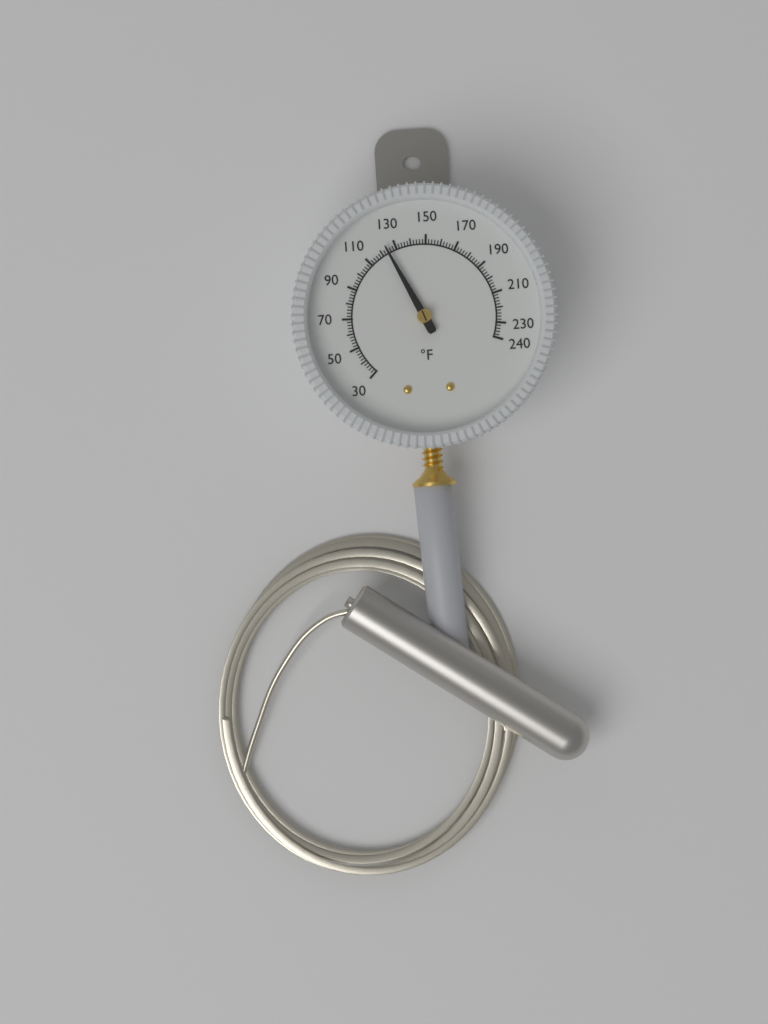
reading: 124 °F
